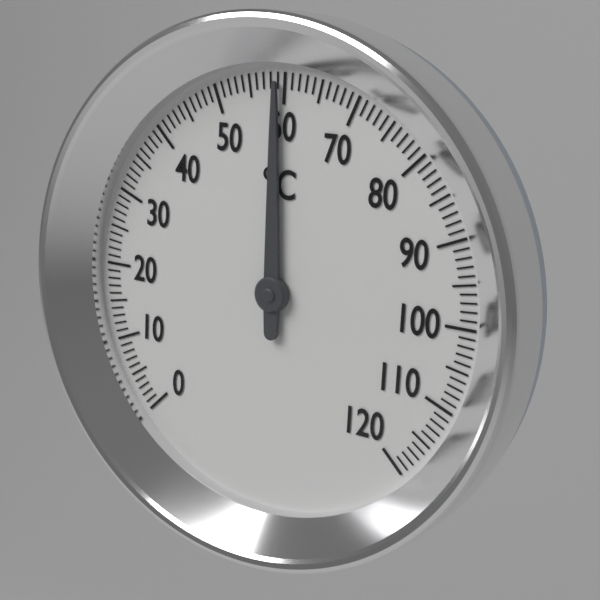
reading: 59 °C
